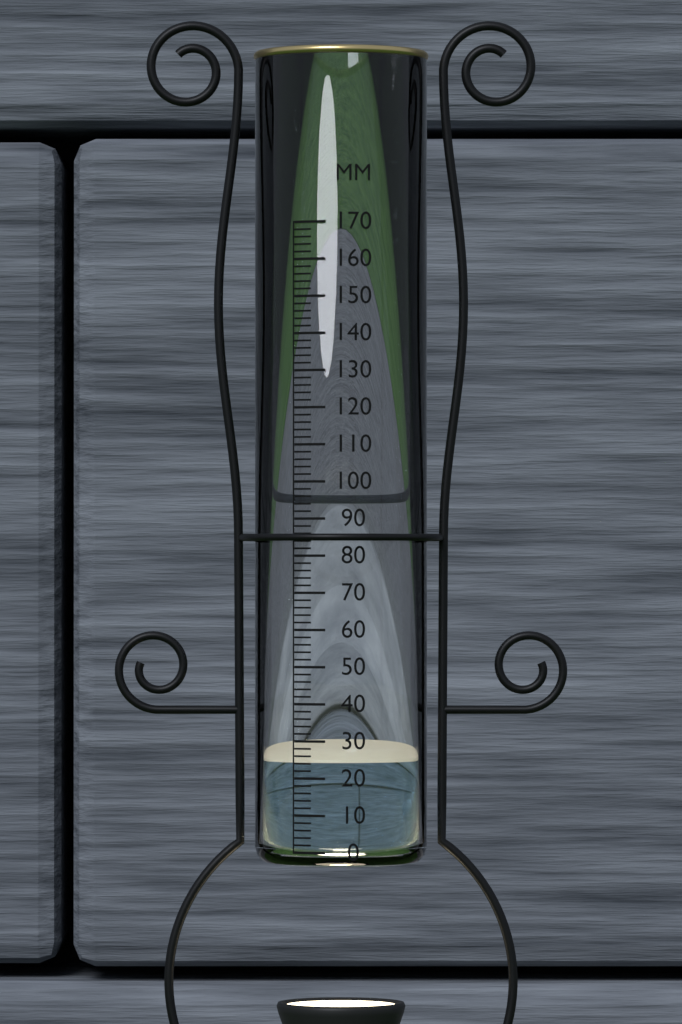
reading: 25 mm
